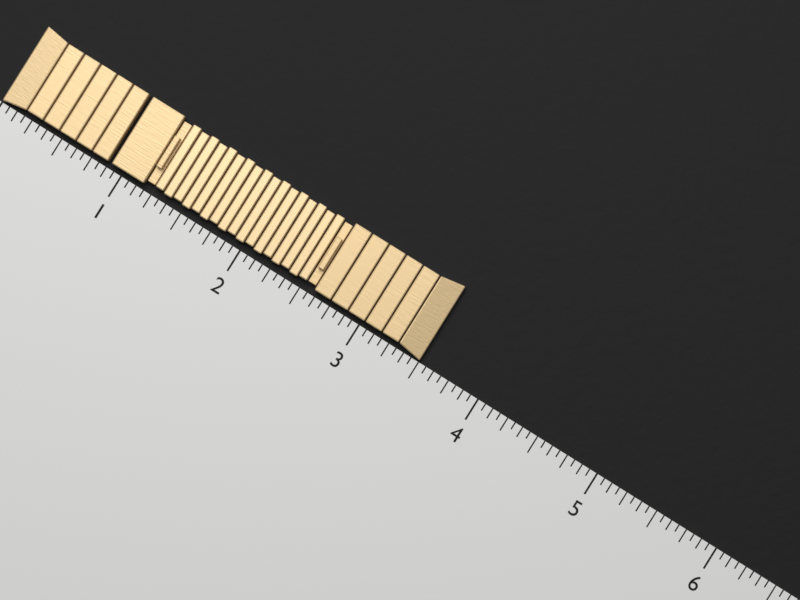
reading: 3.5000 (no unit)
